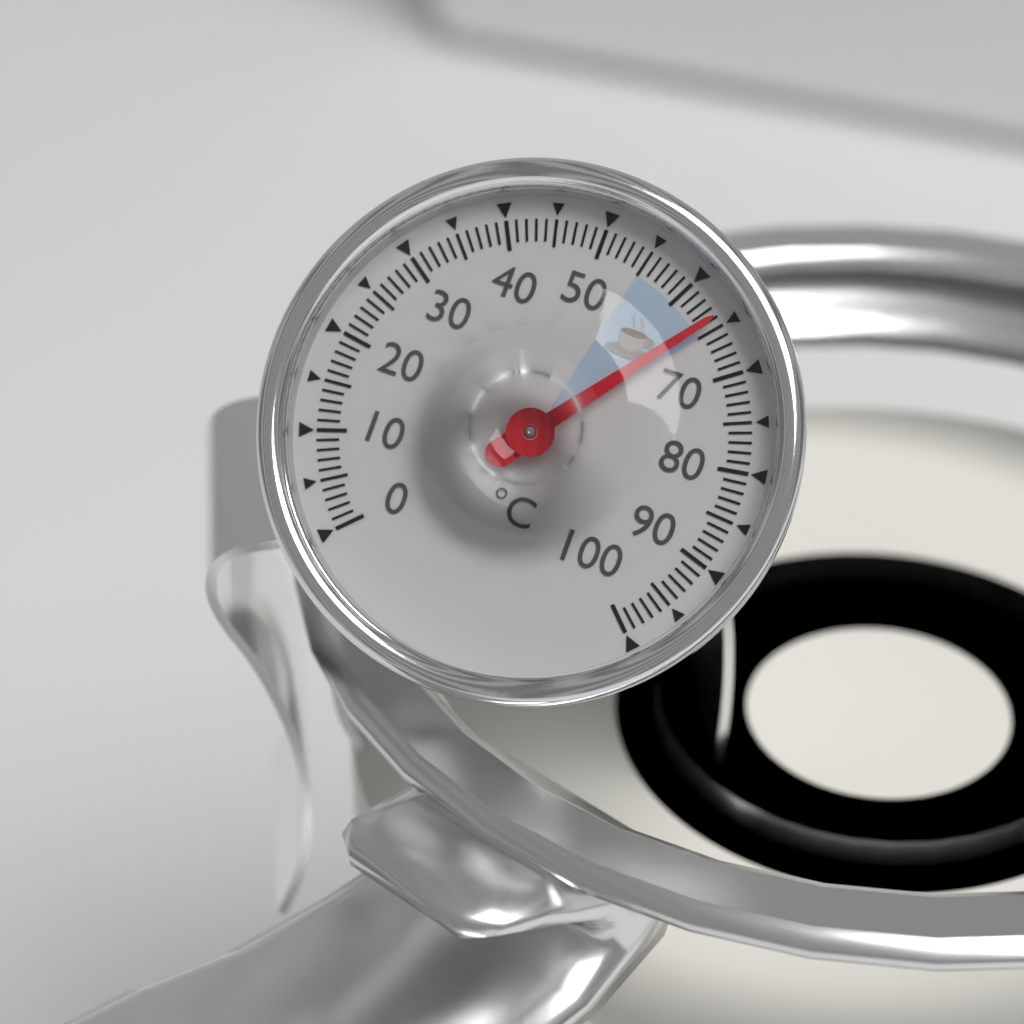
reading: 64 °C
